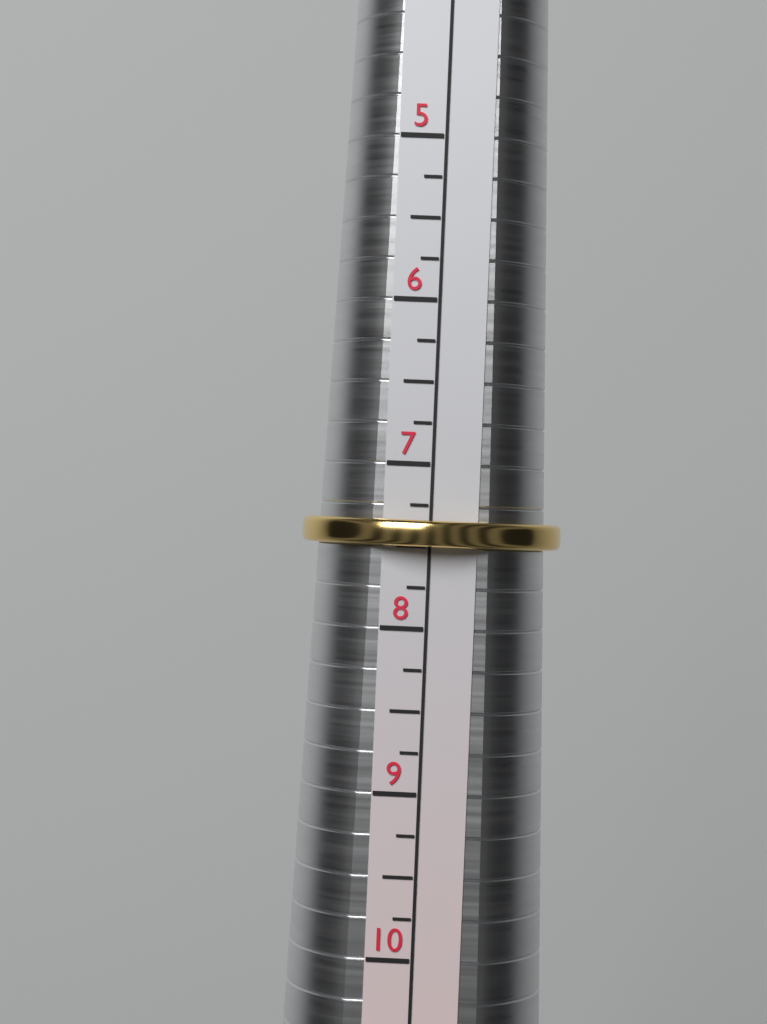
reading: 7.50 (no unit)
